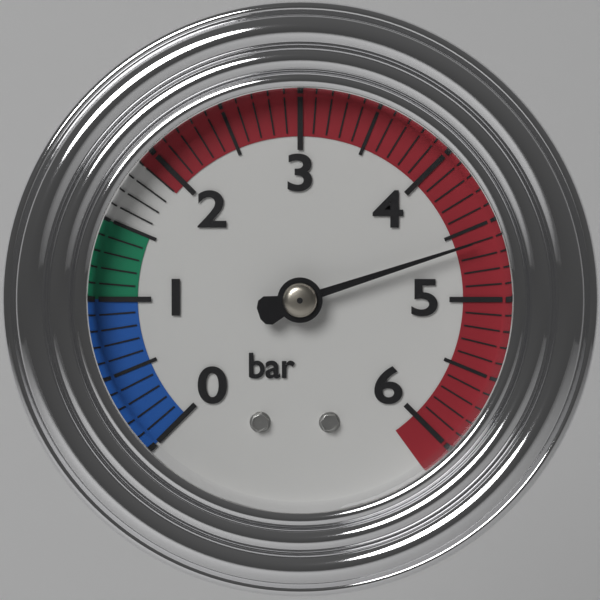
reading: 4.6 bar
